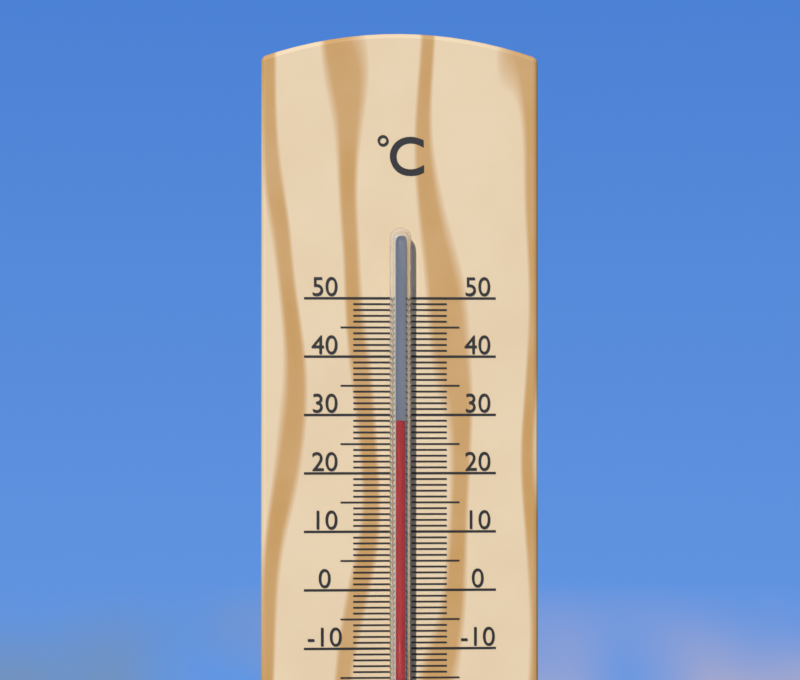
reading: 29 °C
